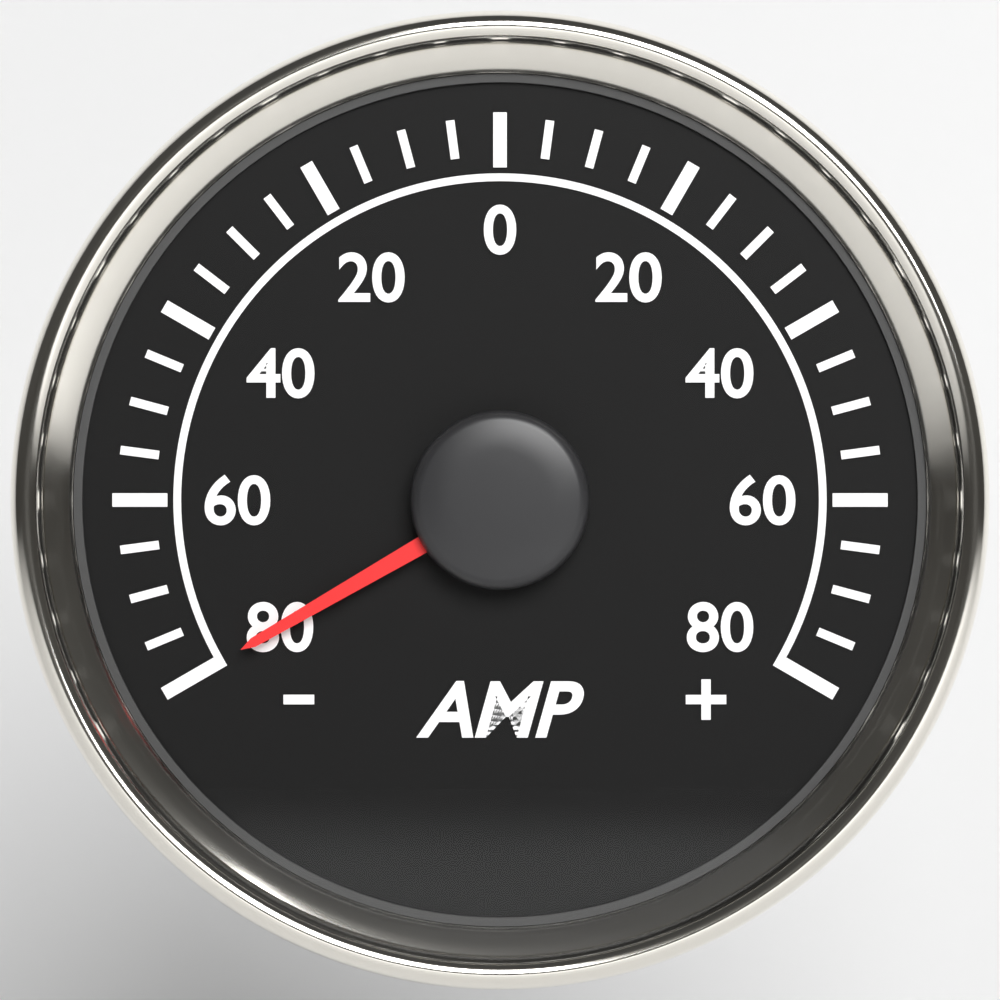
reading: -80 AMP
